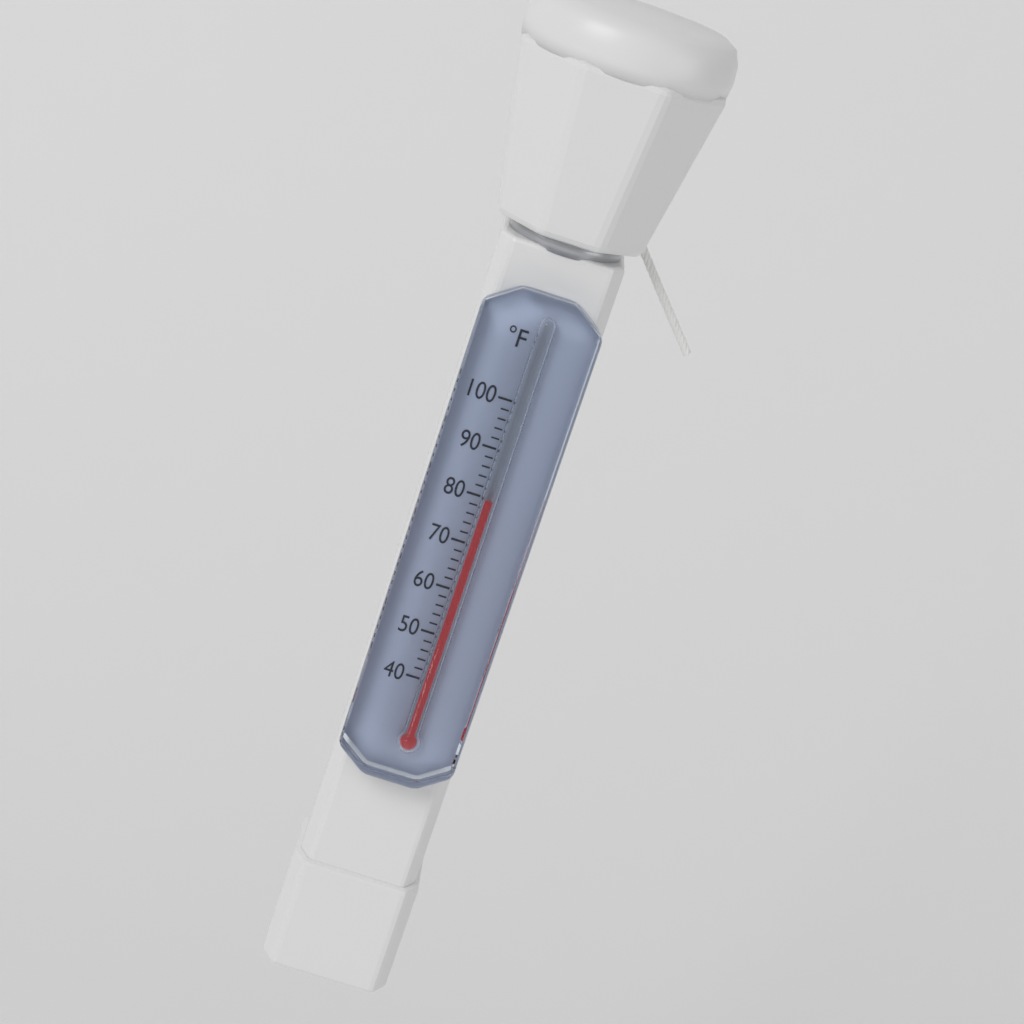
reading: 80 °F
